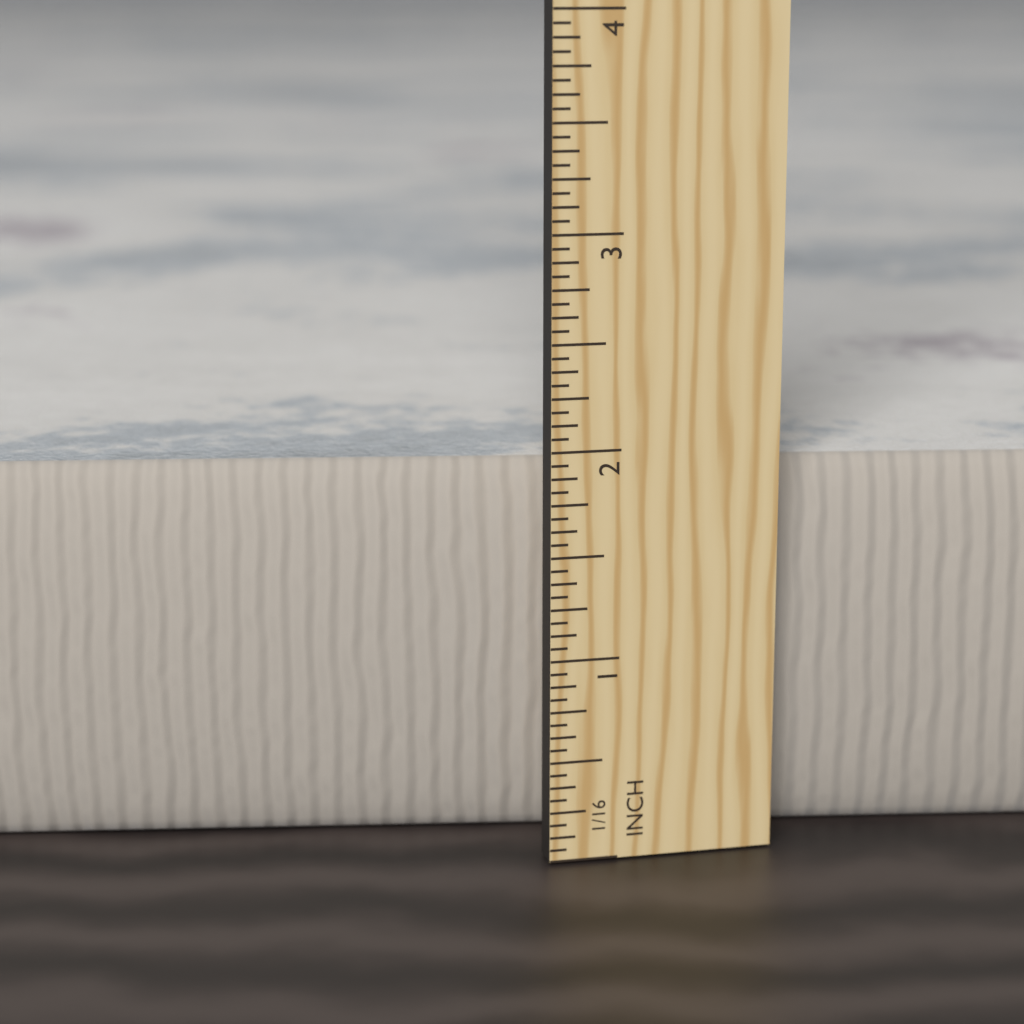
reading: 1.8750 in
